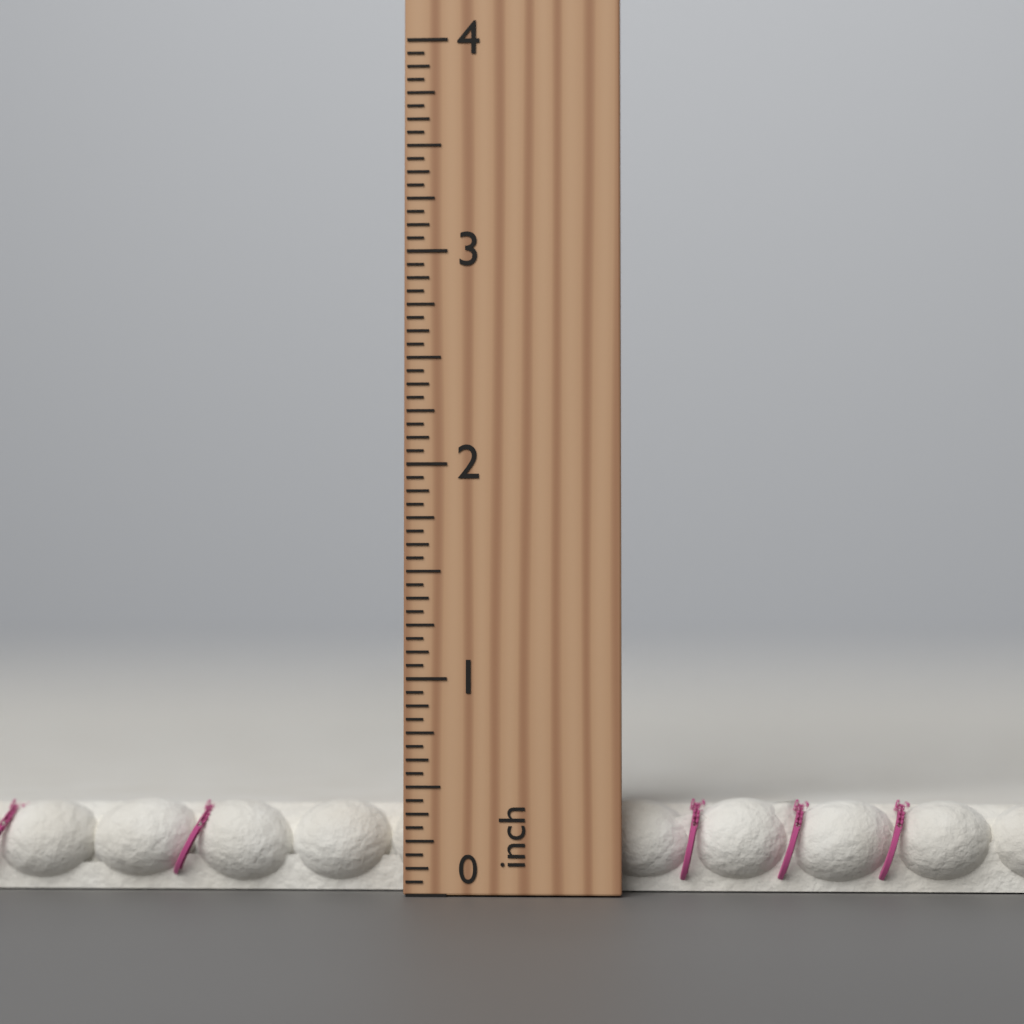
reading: 0.4375 inch
